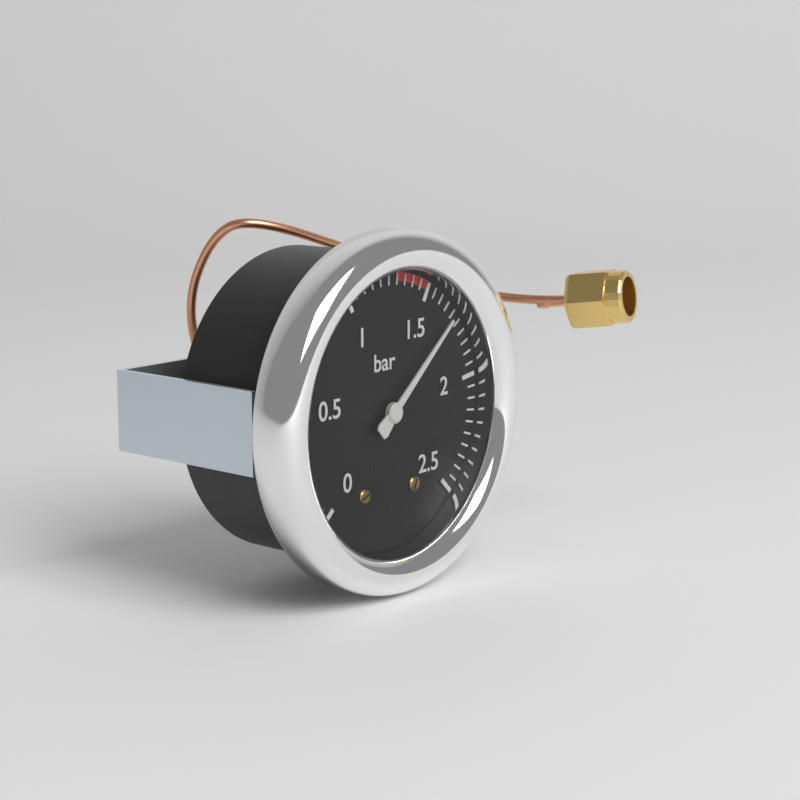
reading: 1.70 bar
